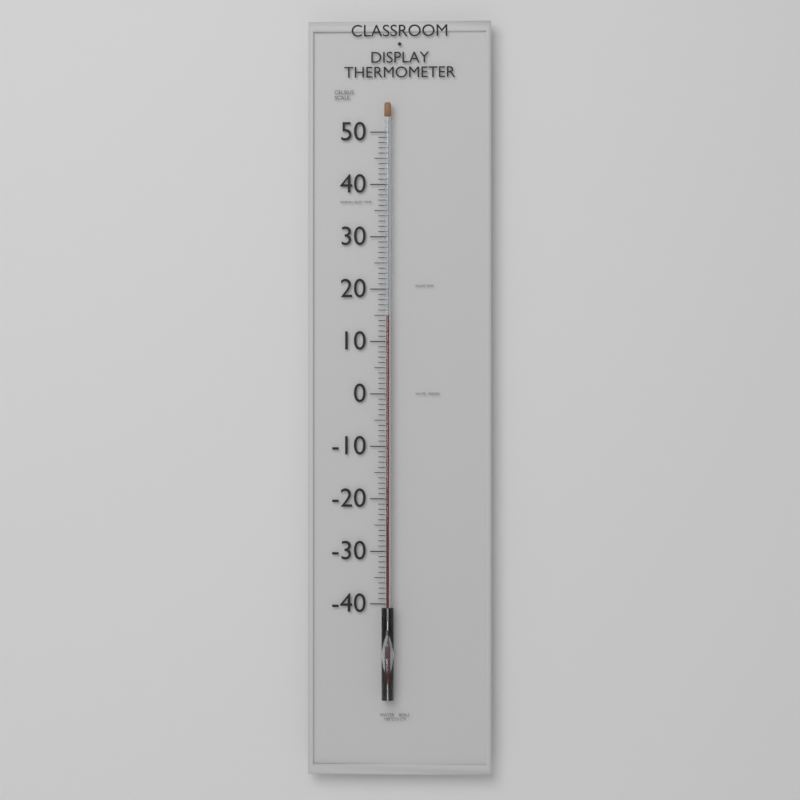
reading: 15 °C
